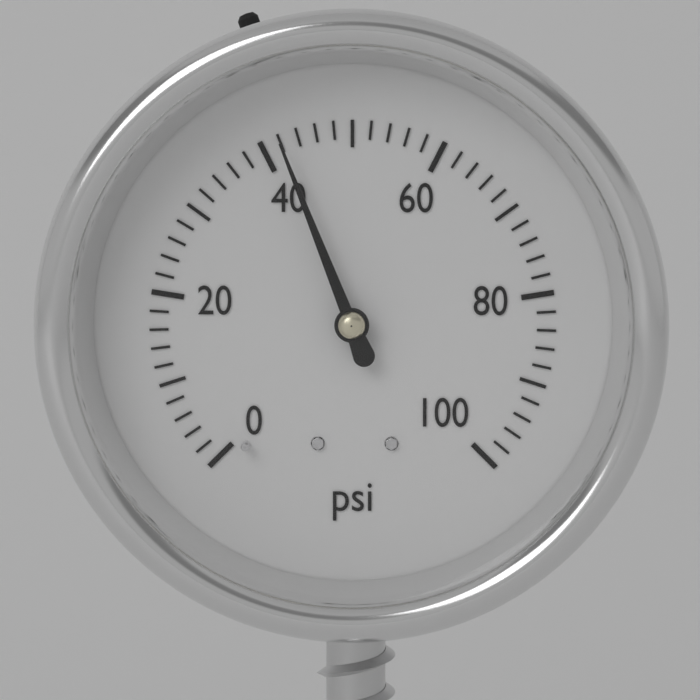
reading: 42 psi
